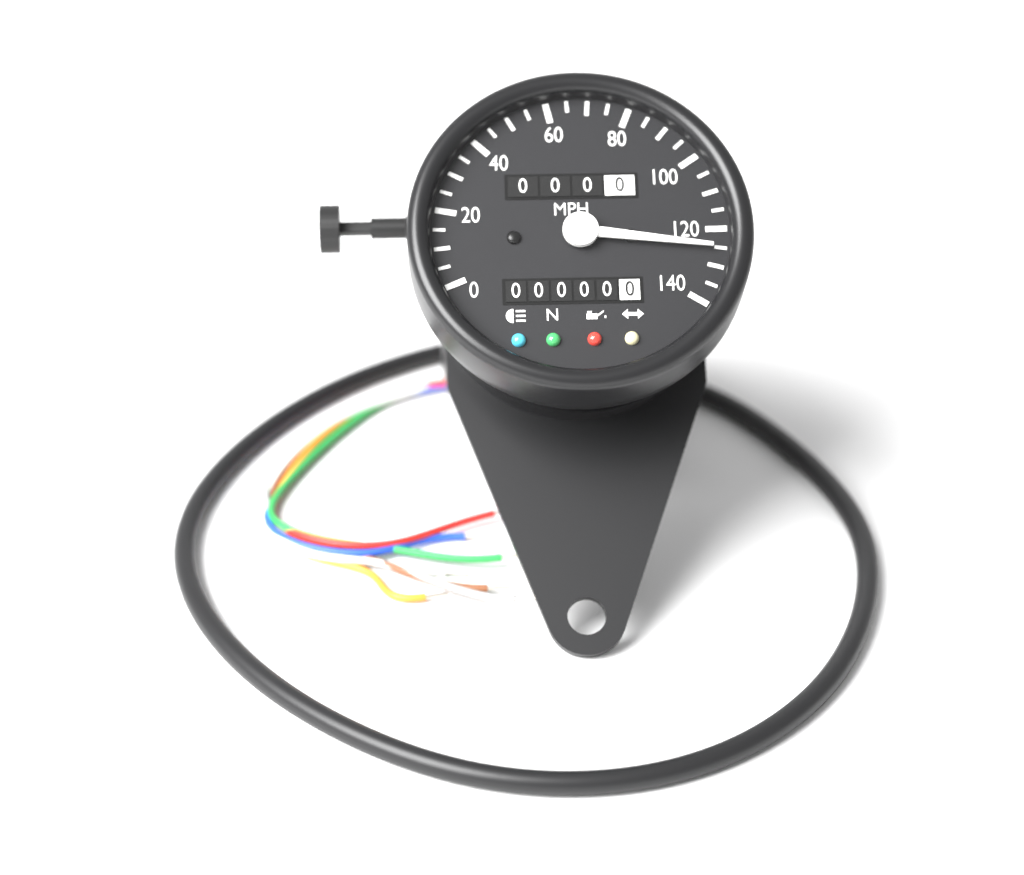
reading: 125 mph
